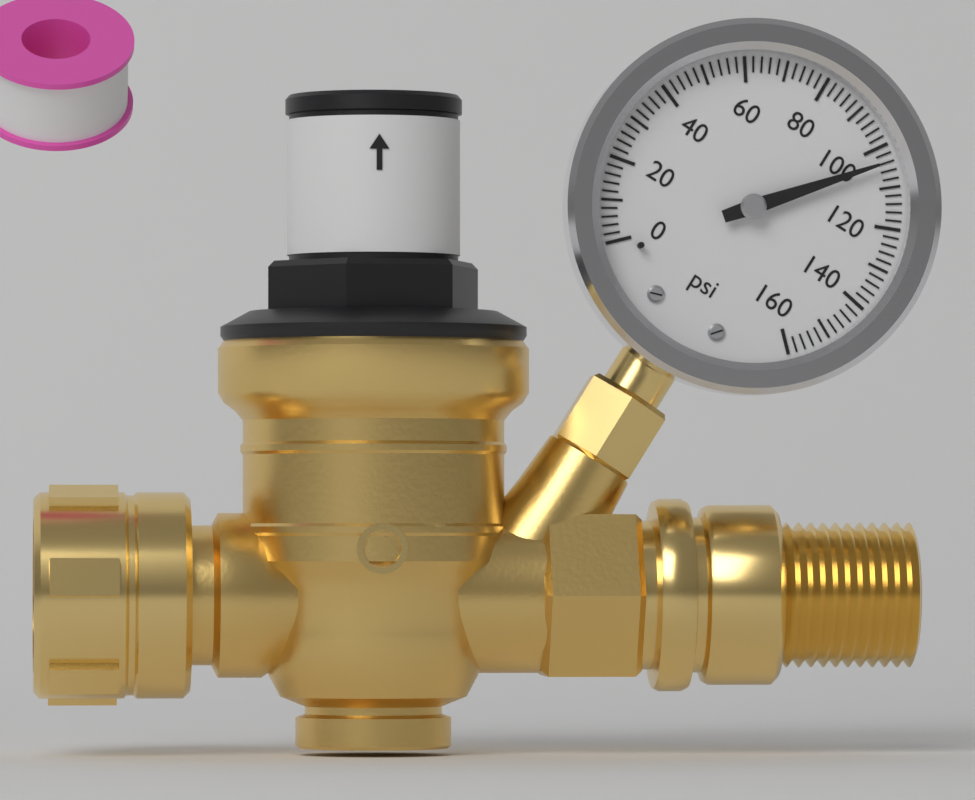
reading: 104 psi
